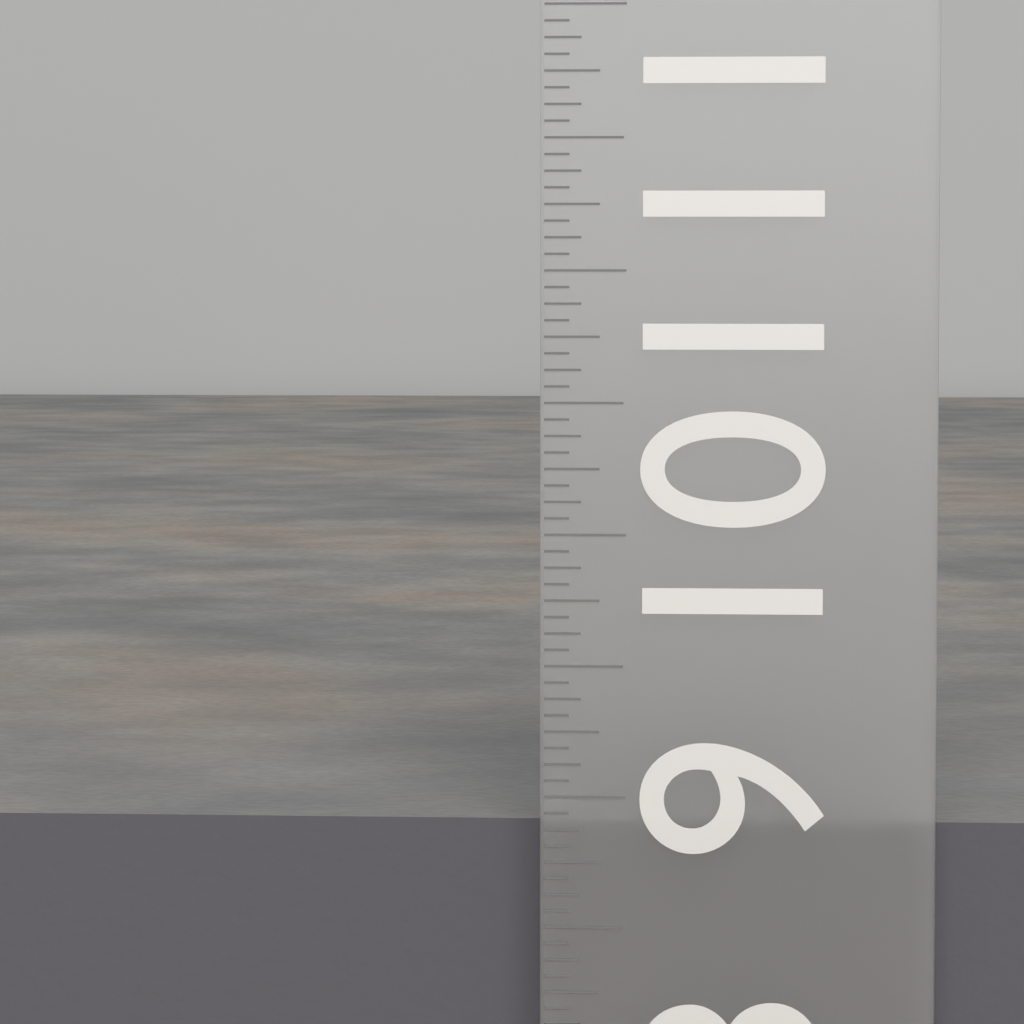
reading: 8.8750 in
